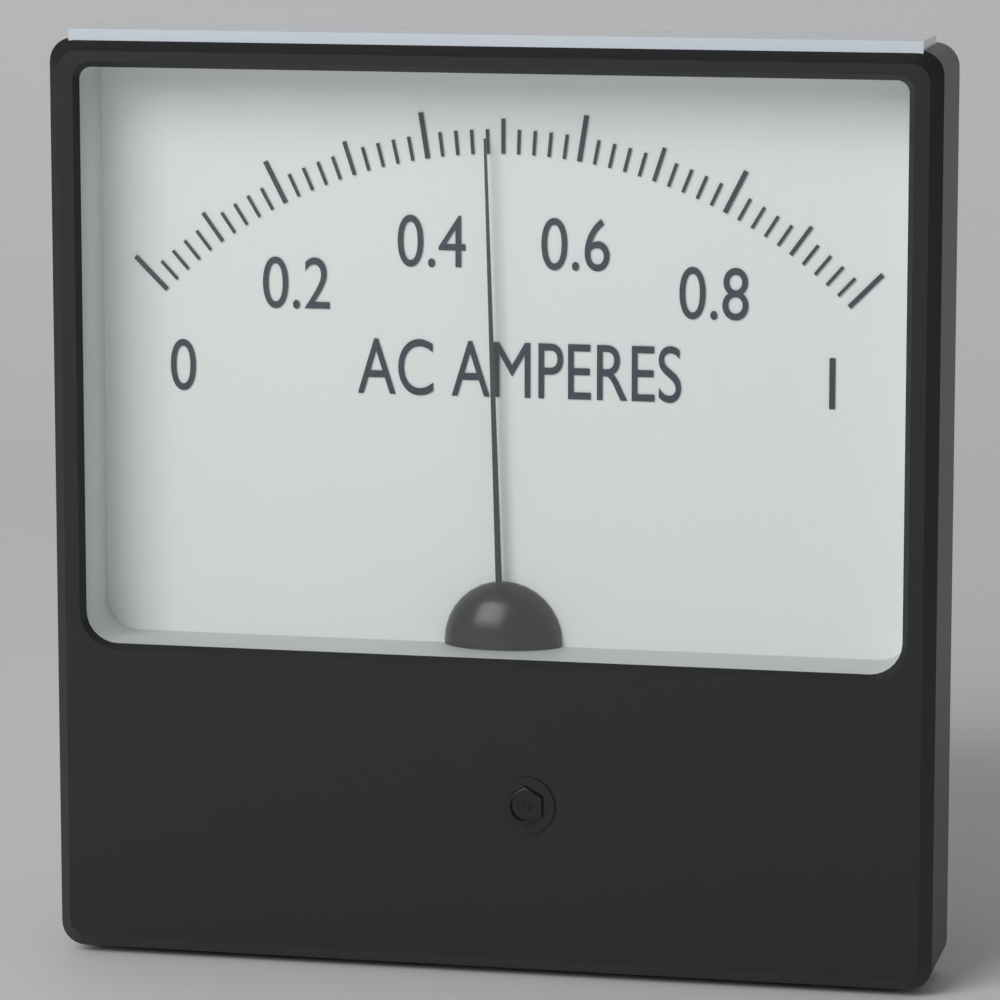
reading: 0.48 A
